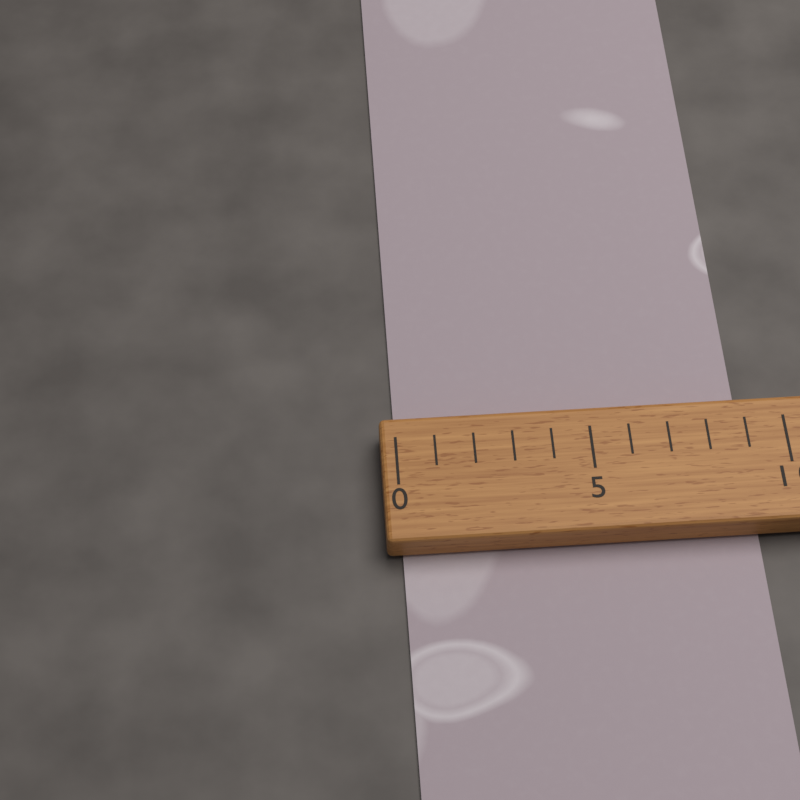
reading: 9 (no unit)
